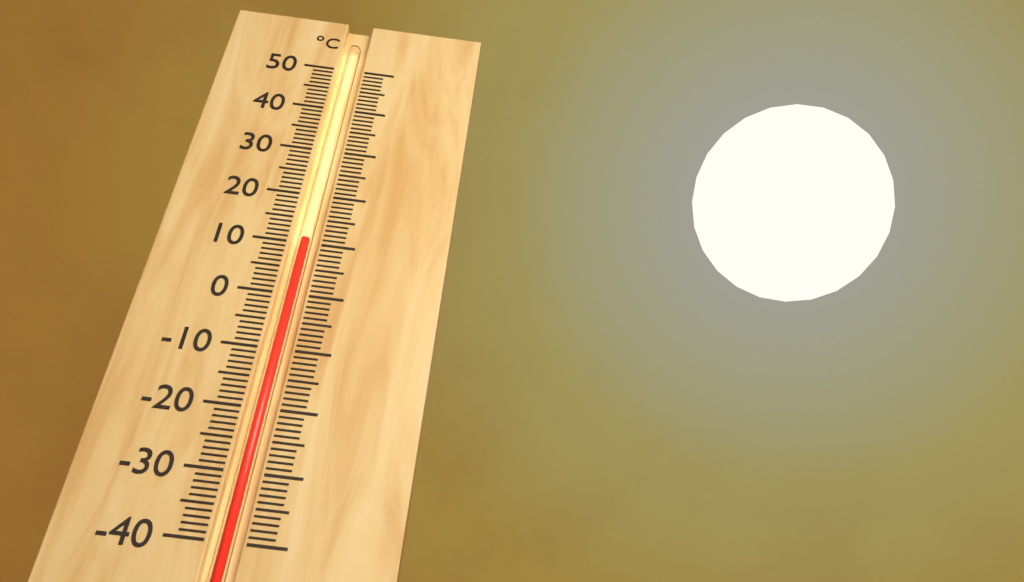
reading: 11 °C
